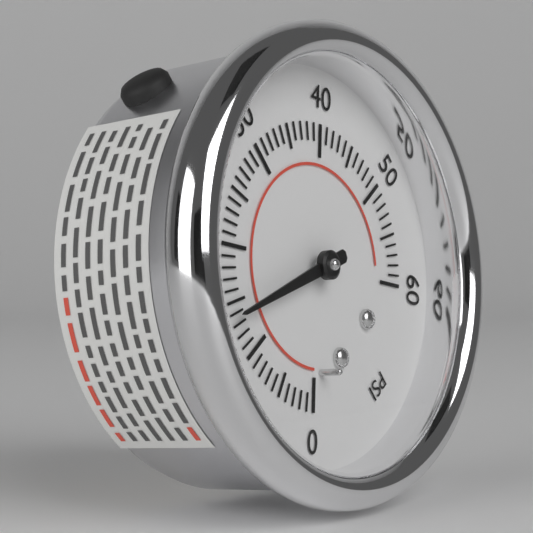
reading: 14 psi
